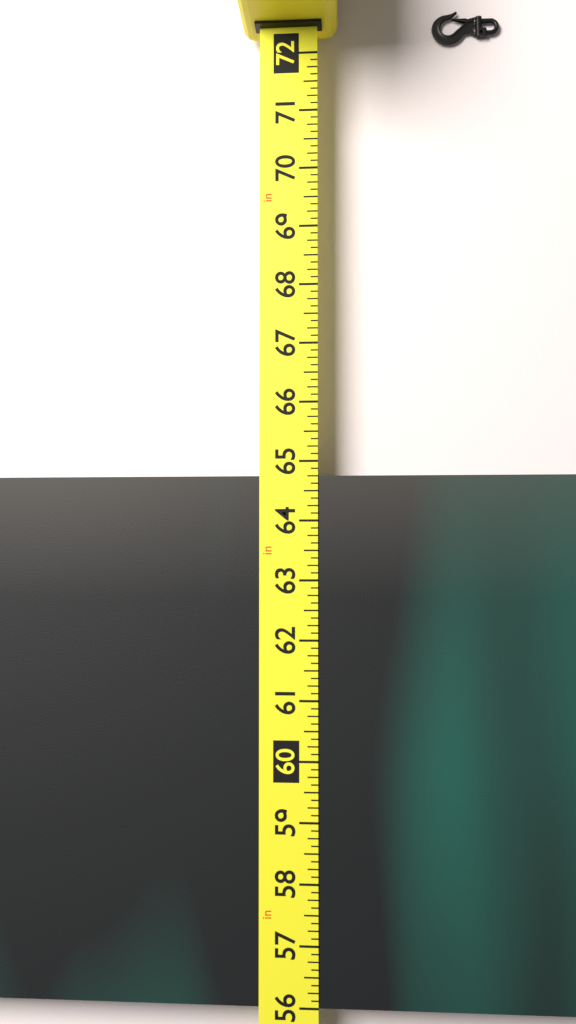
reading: 64.750 in
